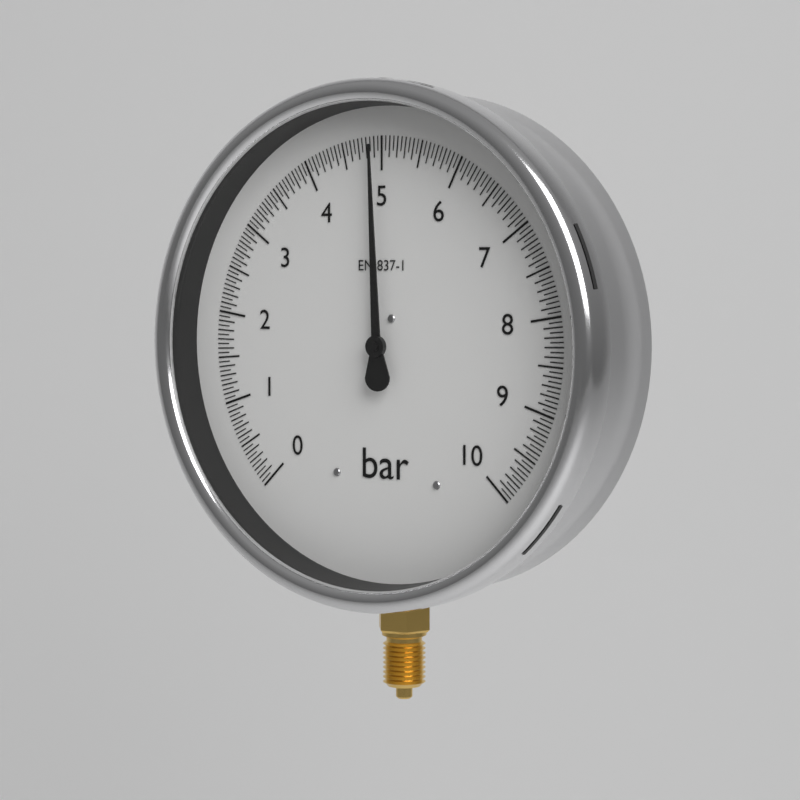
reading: 4.90 bar
